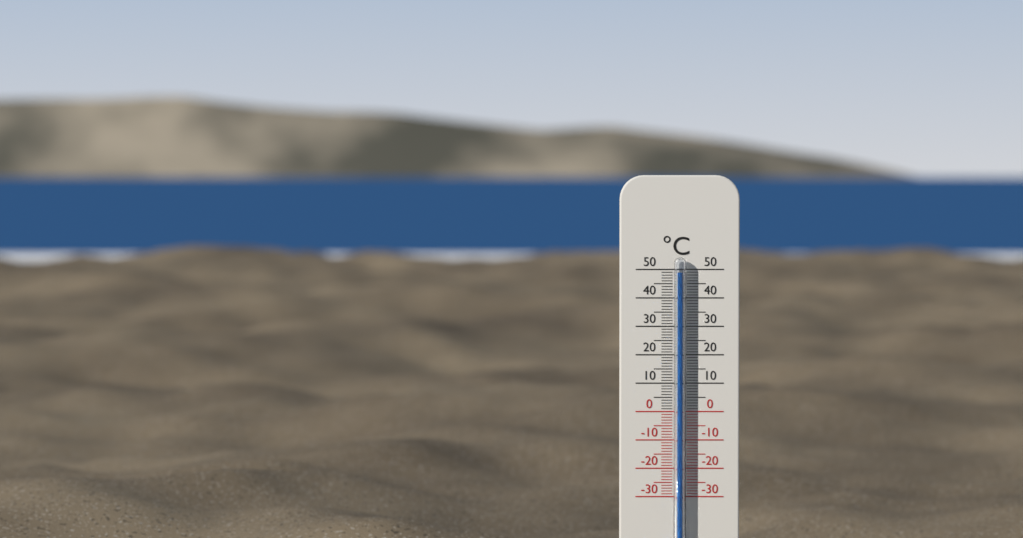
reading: 49 °C
